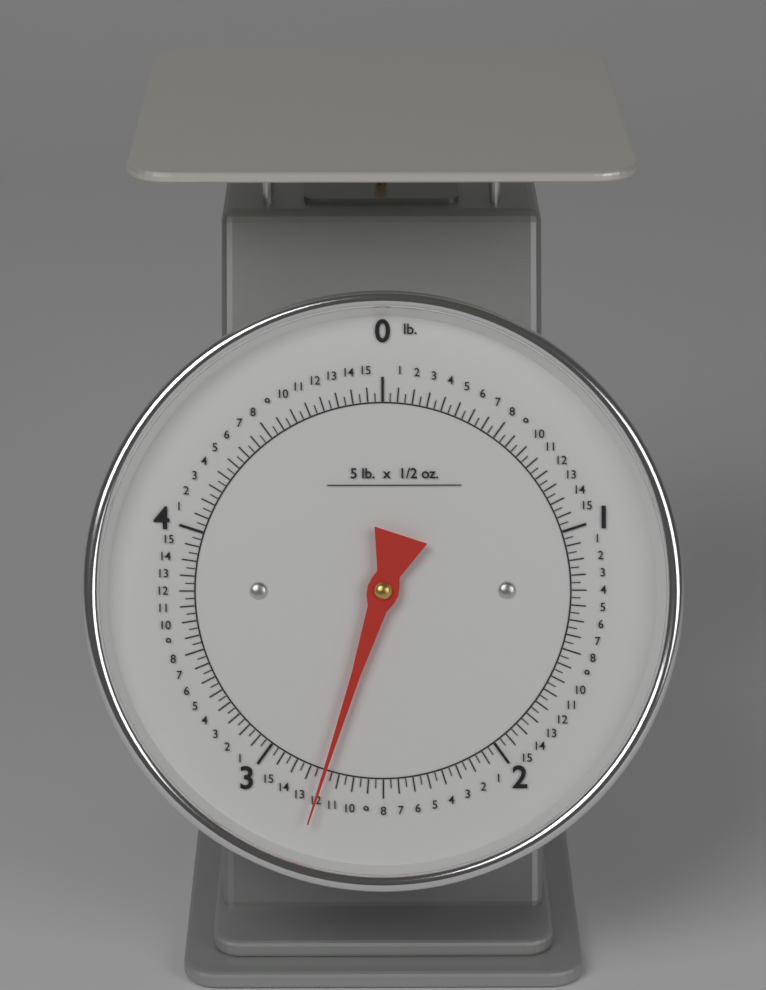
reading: 2.75000 lb
